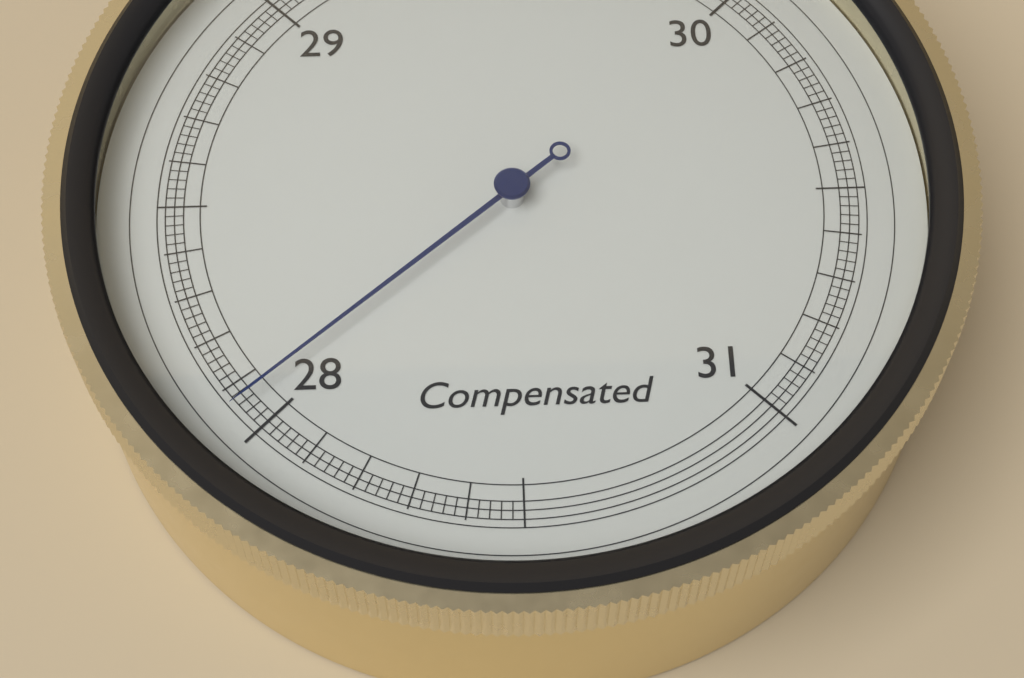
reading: 28.06 inHg
